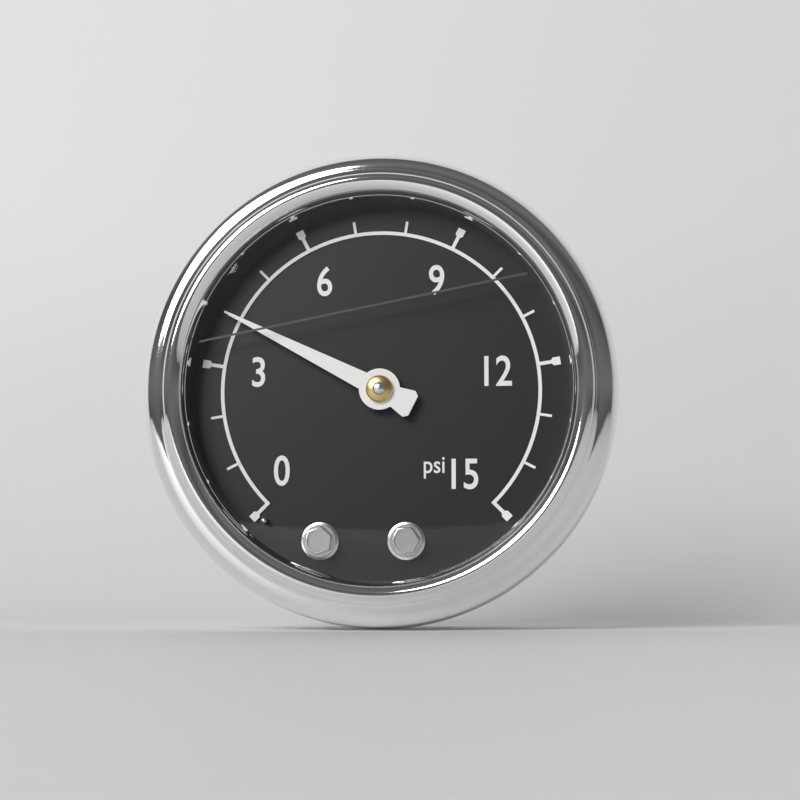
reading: 4 psi
